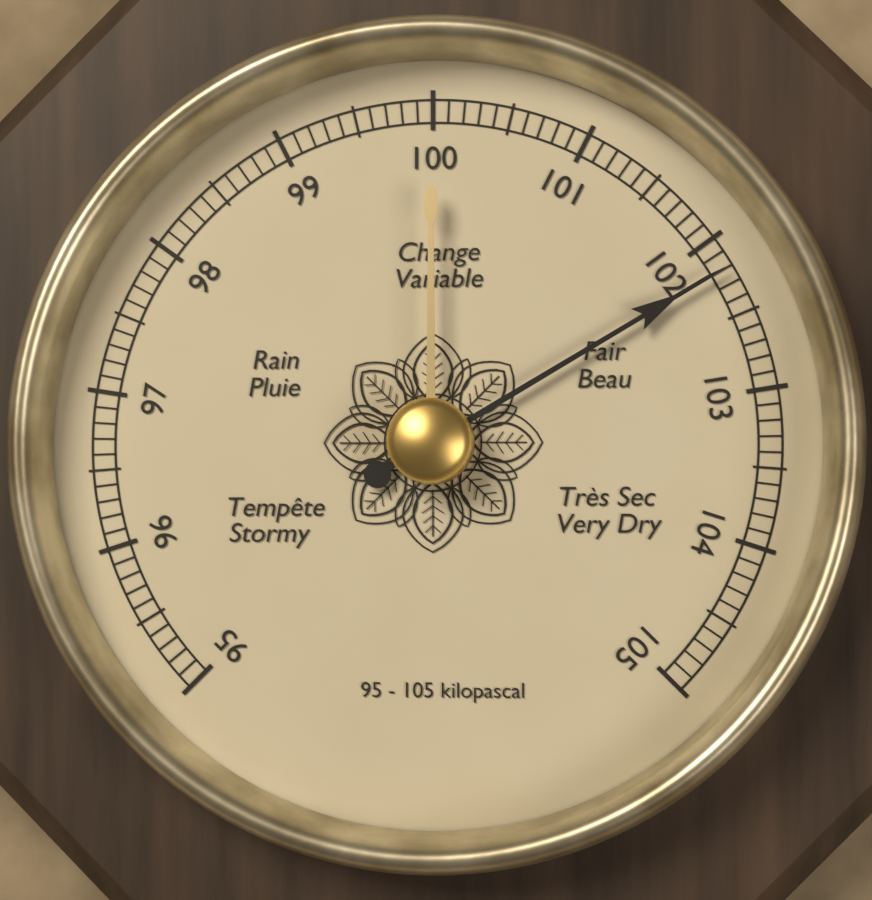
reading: 102.2 kPa
